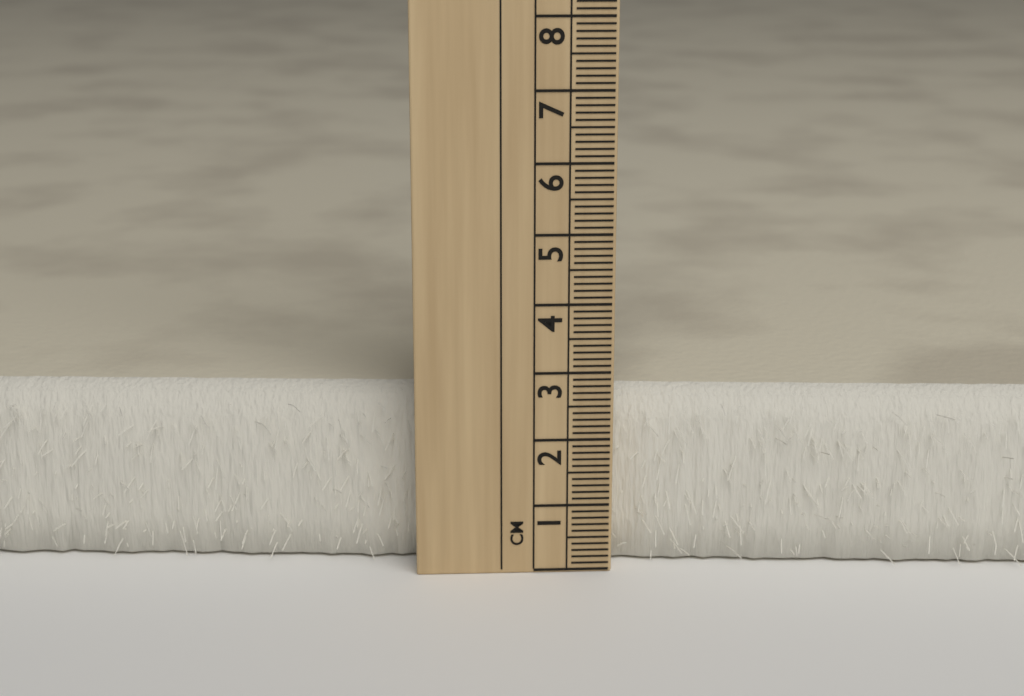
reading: 2.6 cm
